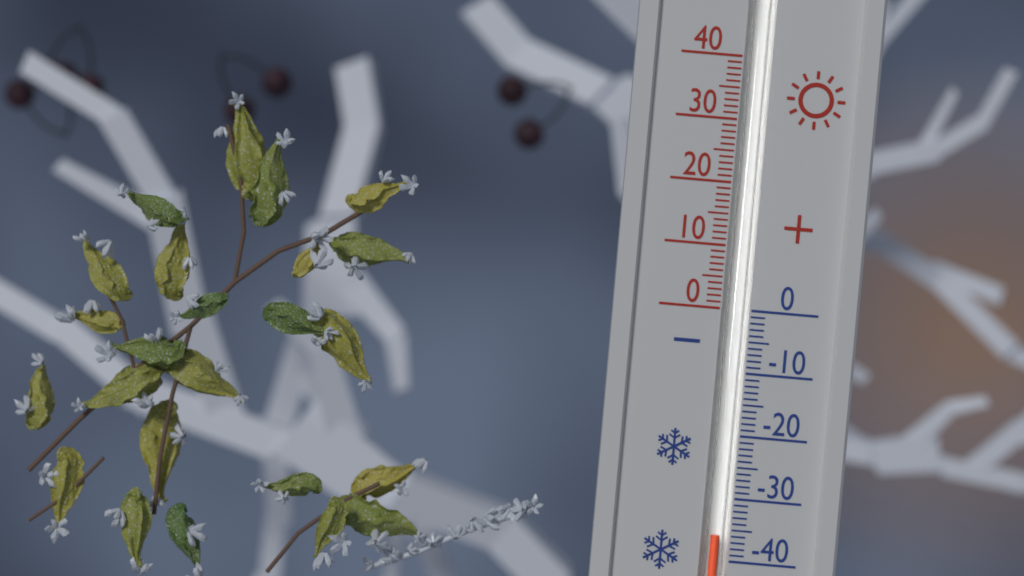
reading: -36 (no unit)
